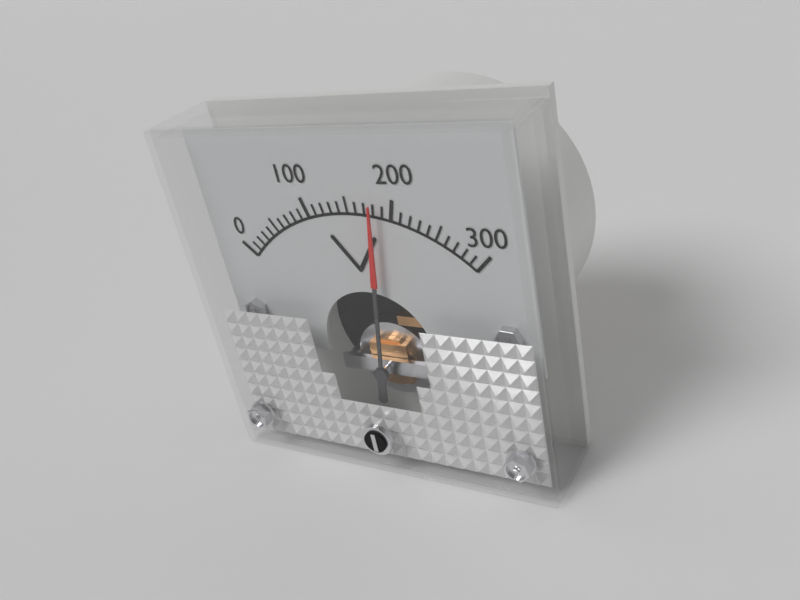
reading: 180 V
